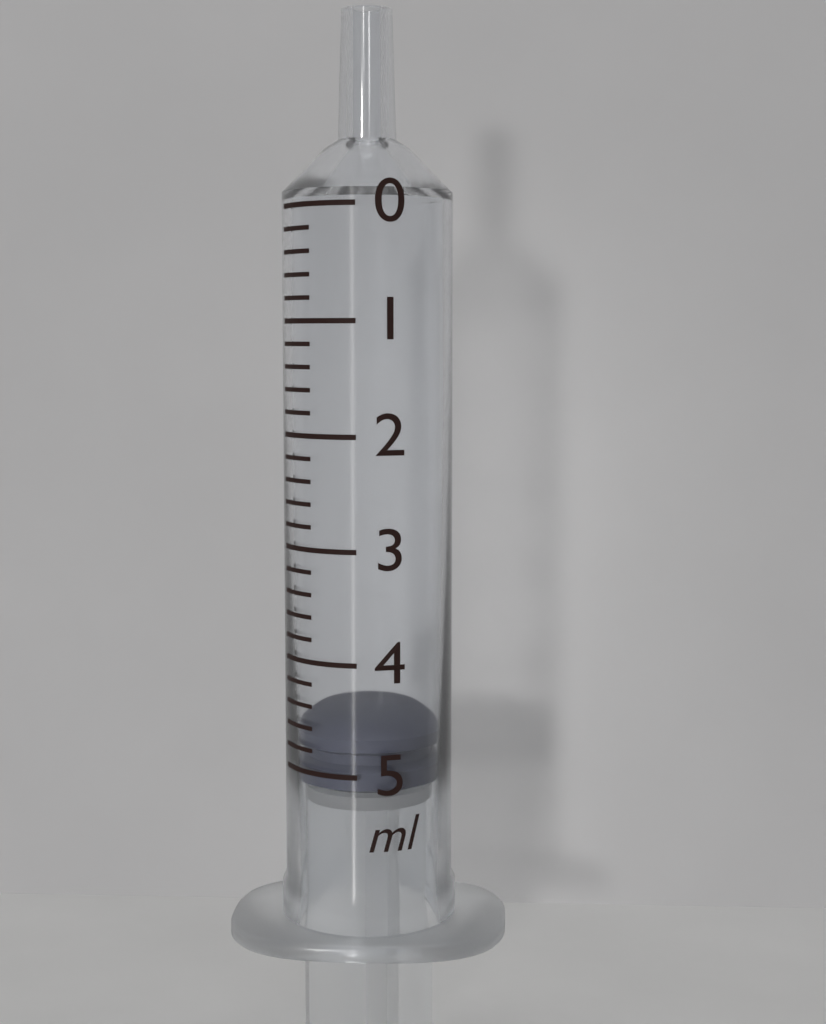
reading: 4.6 ml
